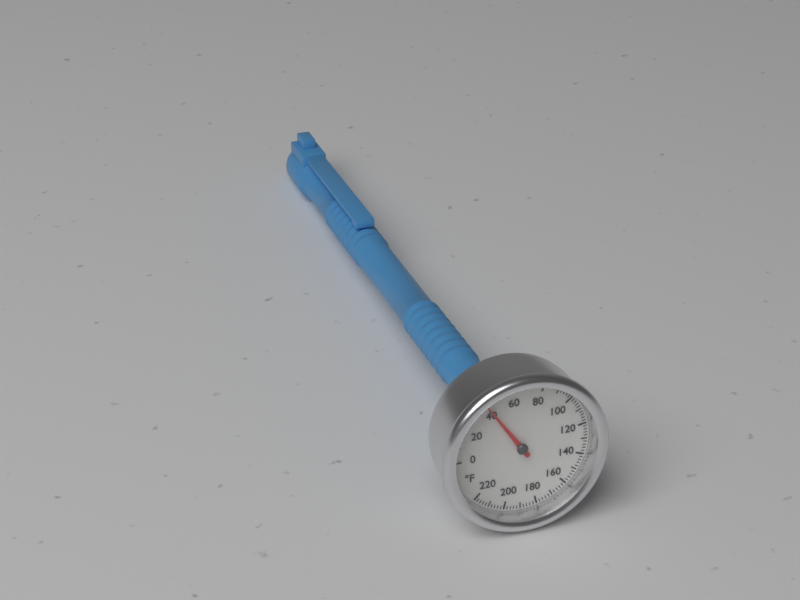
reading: 42 °F
